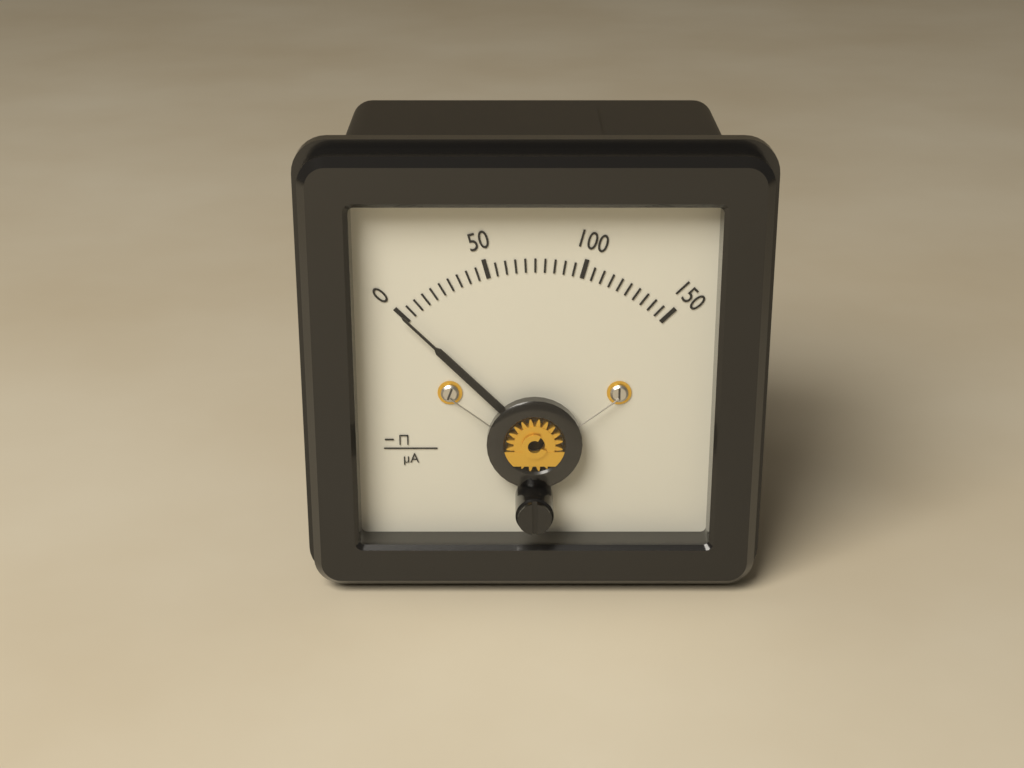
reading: 0 µA
